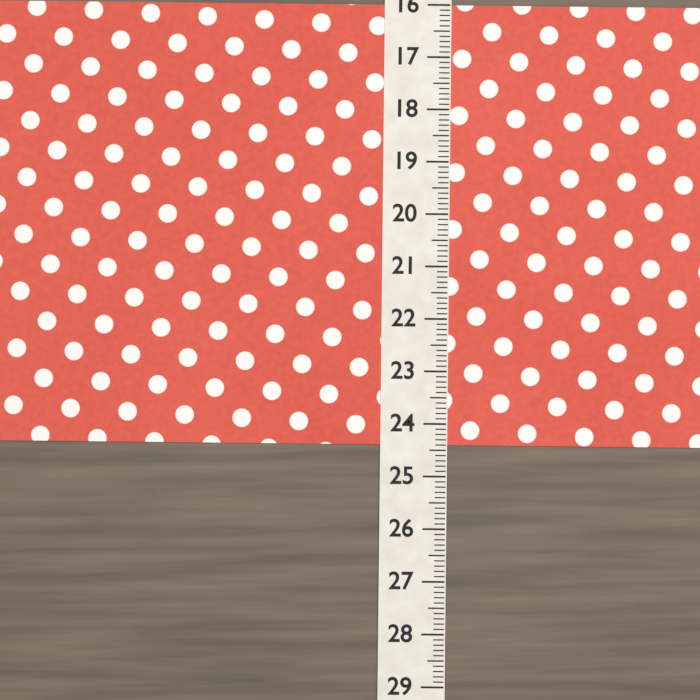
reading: 24.4 (no unit)
